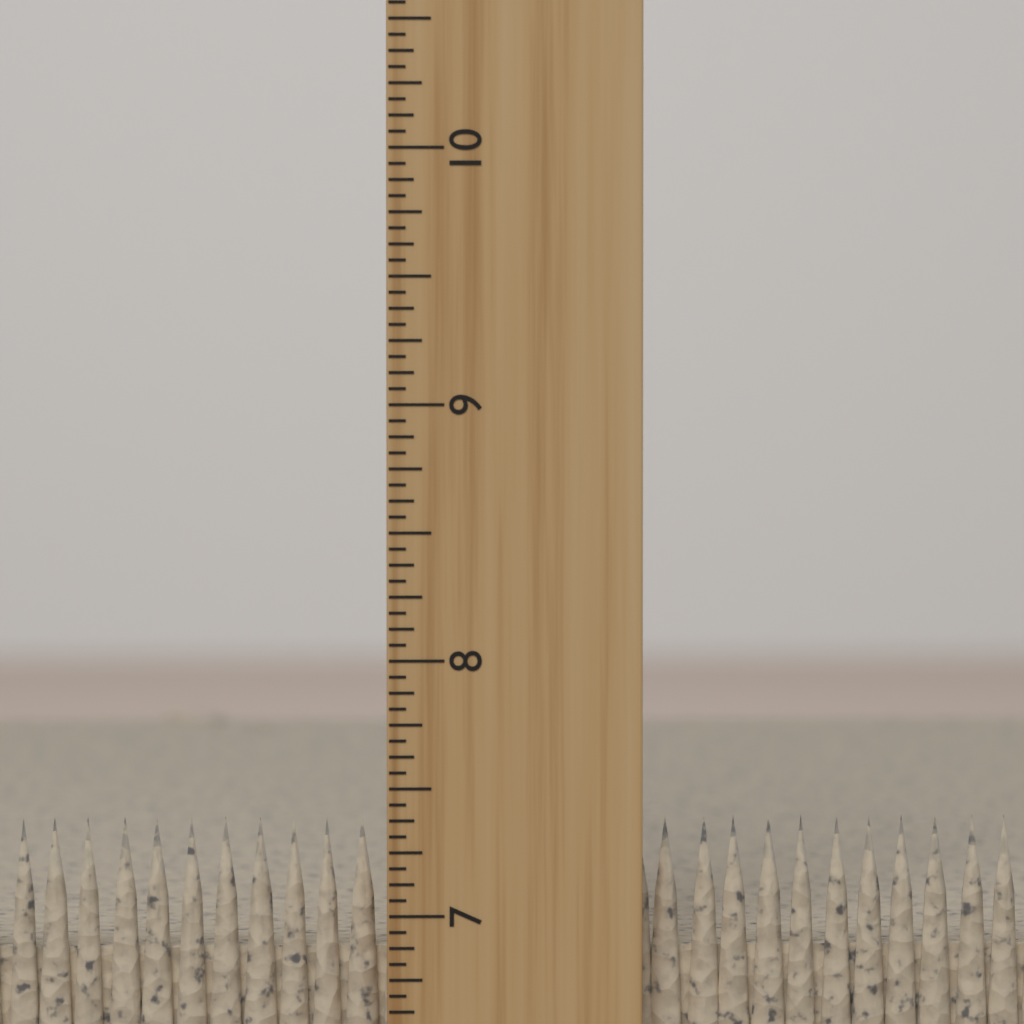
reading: 7.3750 inch
